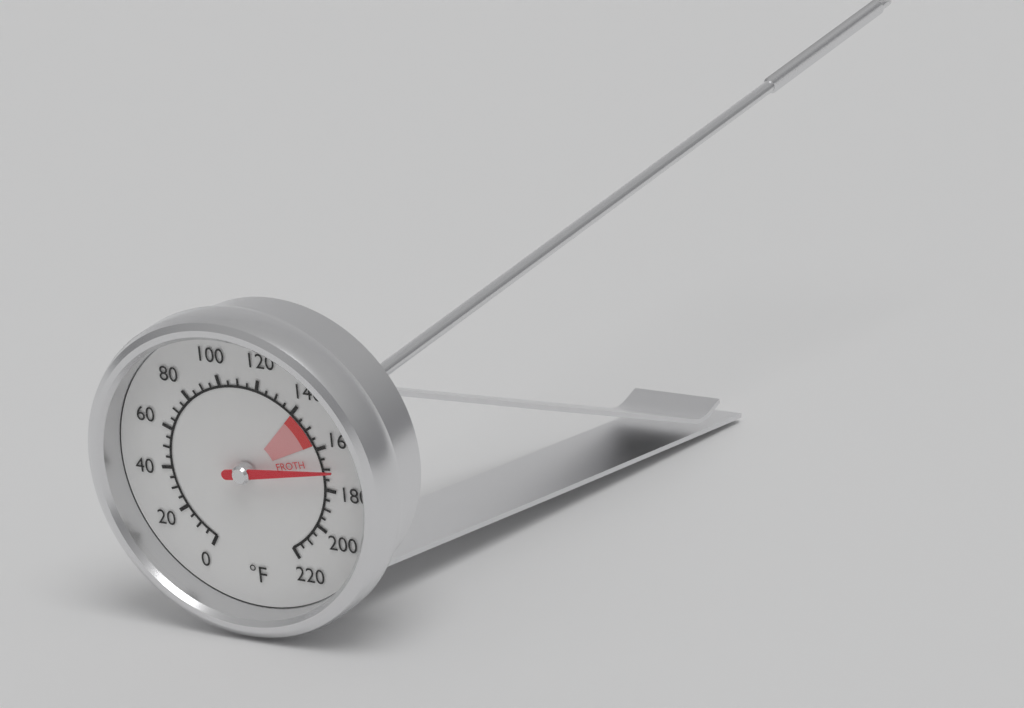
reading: 170 °F
